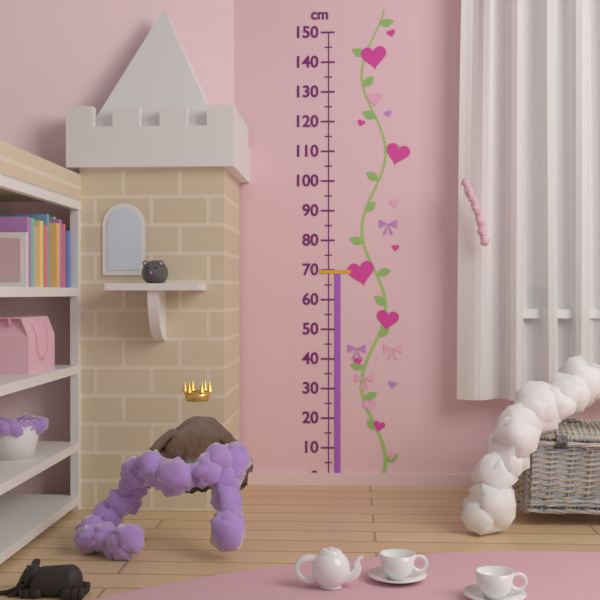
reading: 70 cm
